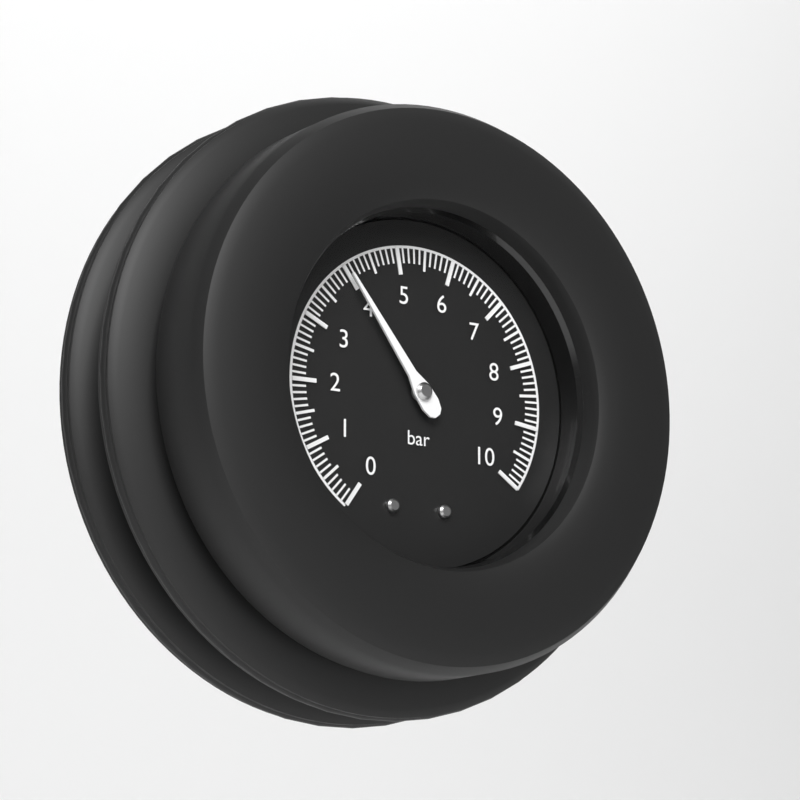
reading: 4.0 bar
